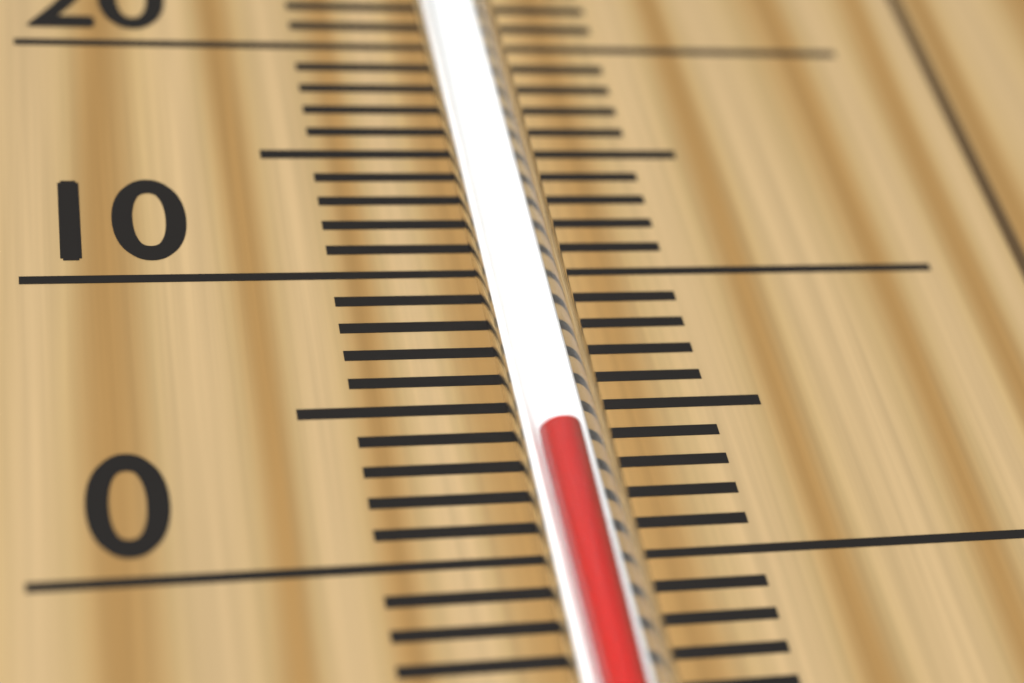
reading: 3 °C
